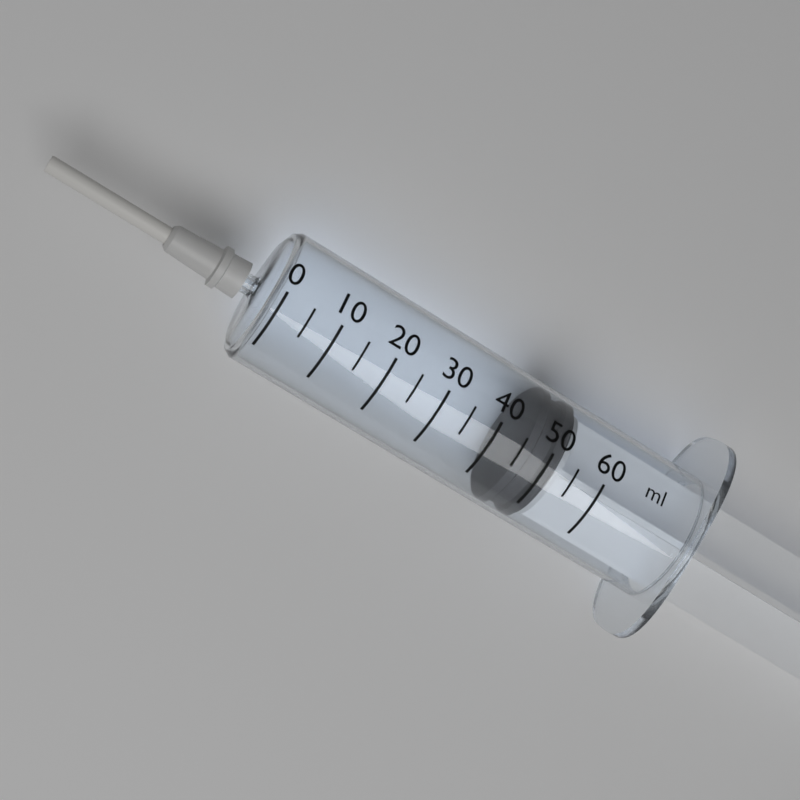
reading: 45 ml
